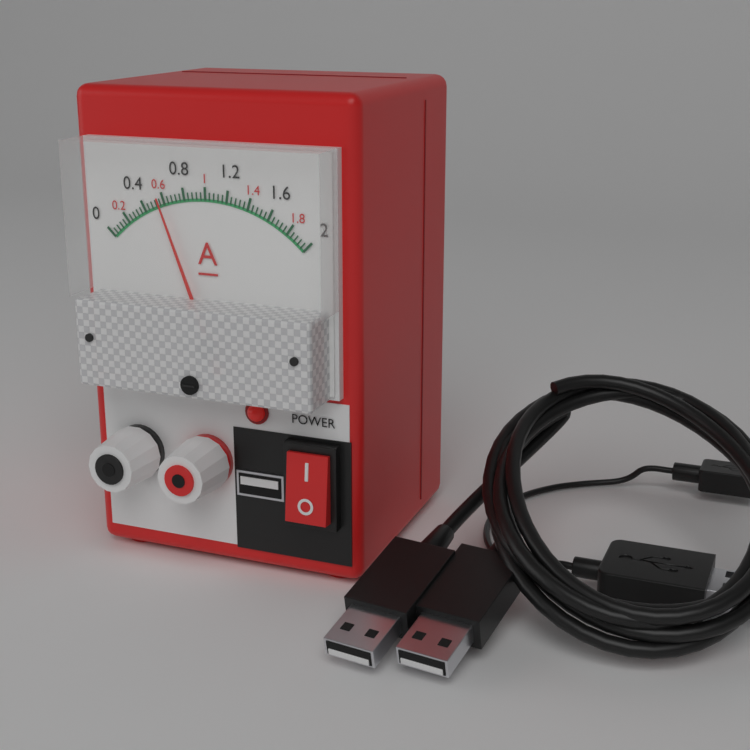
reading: 0.56 A
